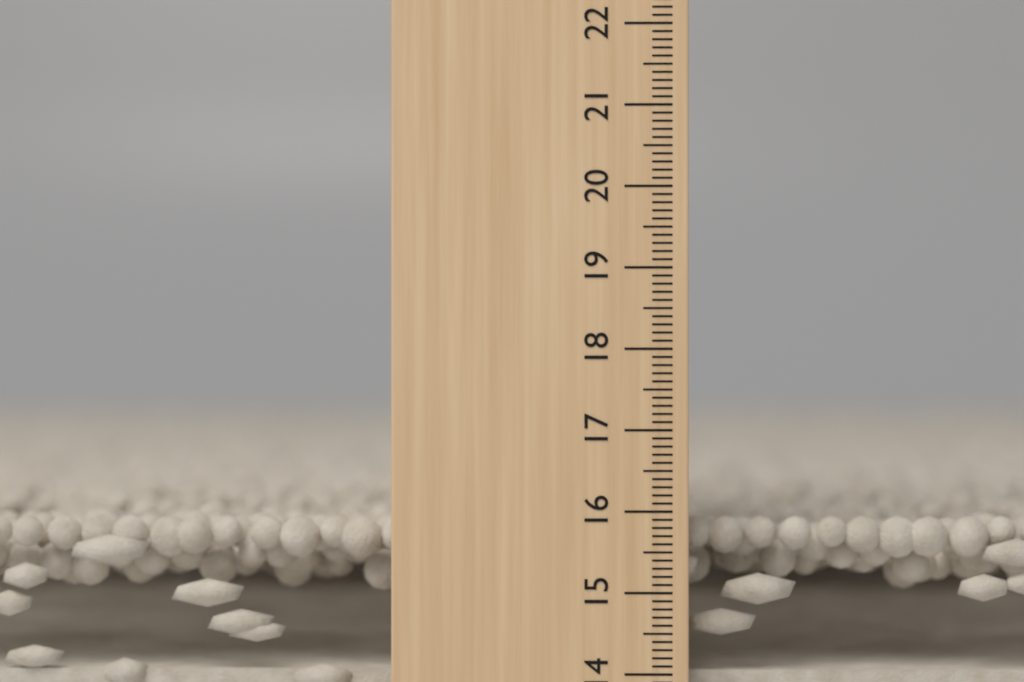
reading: 15.9 cm
